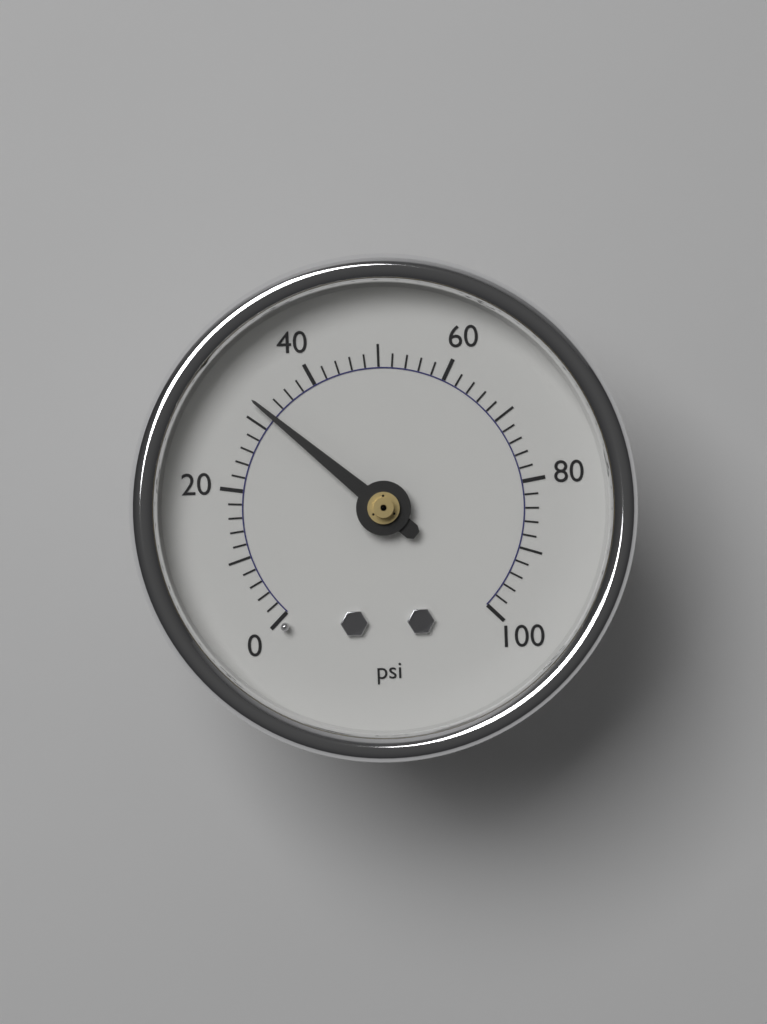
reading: 32 psi
